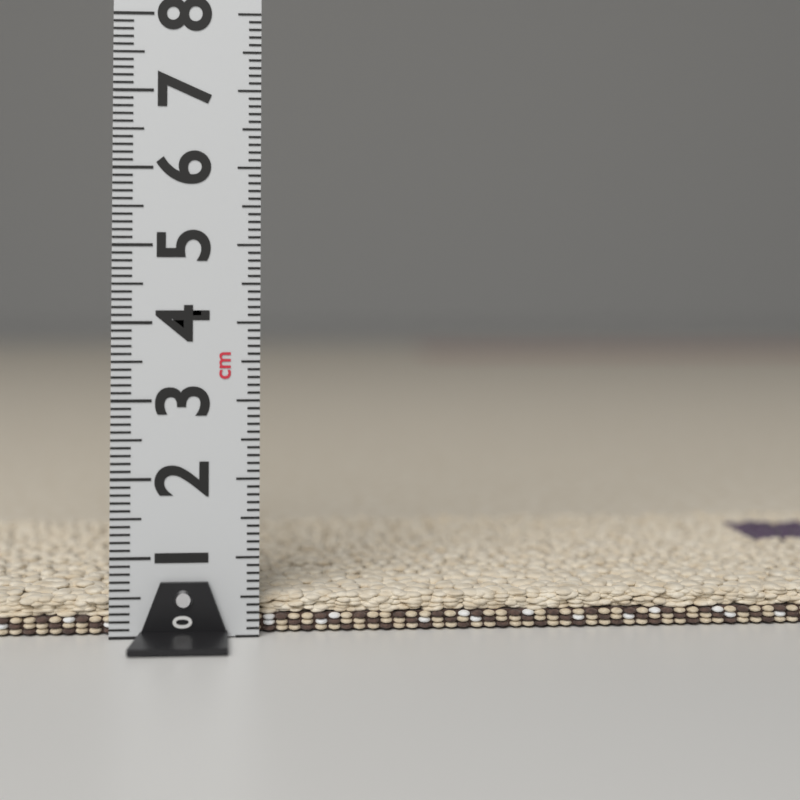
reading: 0.5 cm
